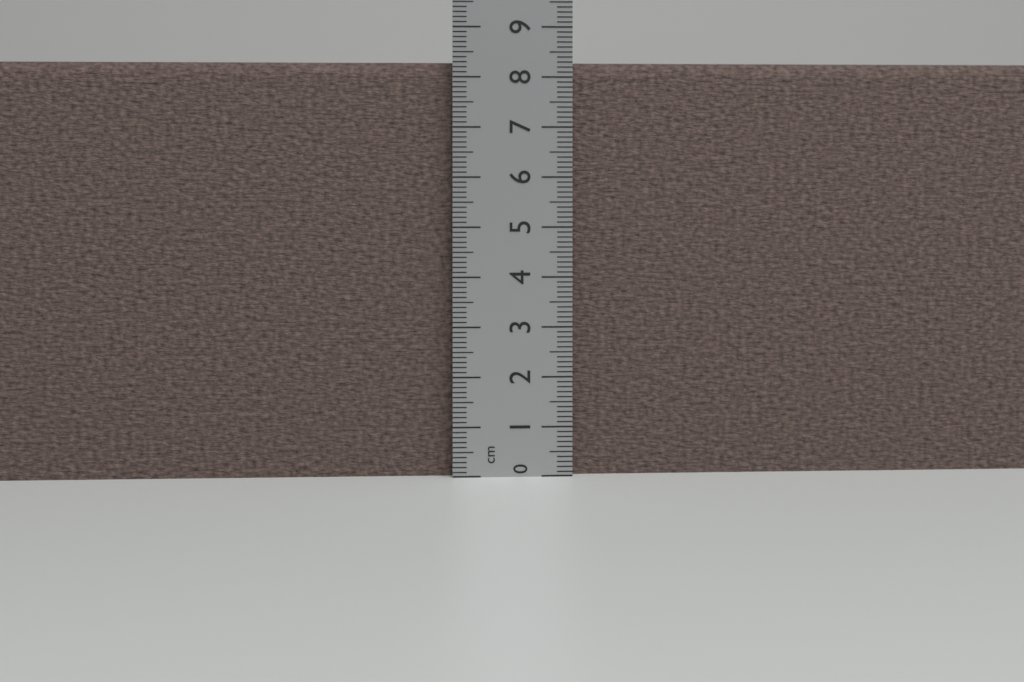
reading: 8.3 cm
